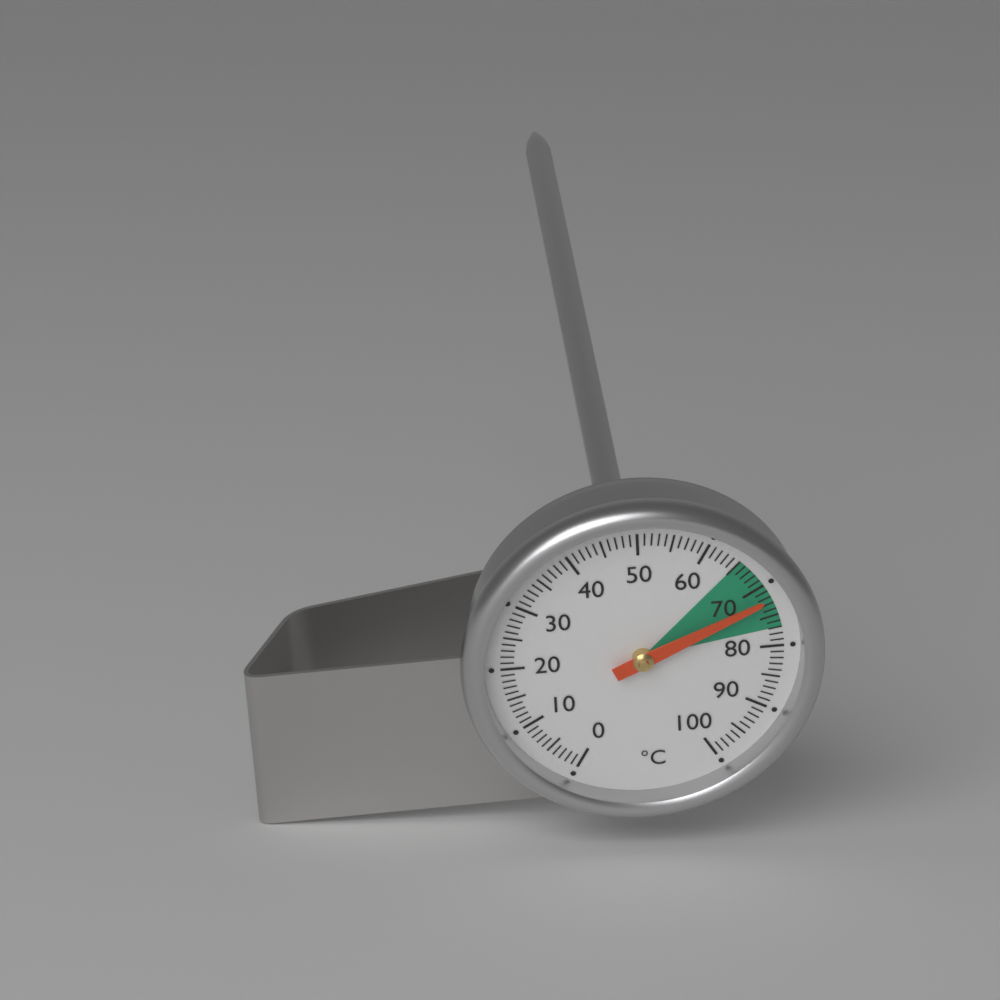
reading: 72 °C
